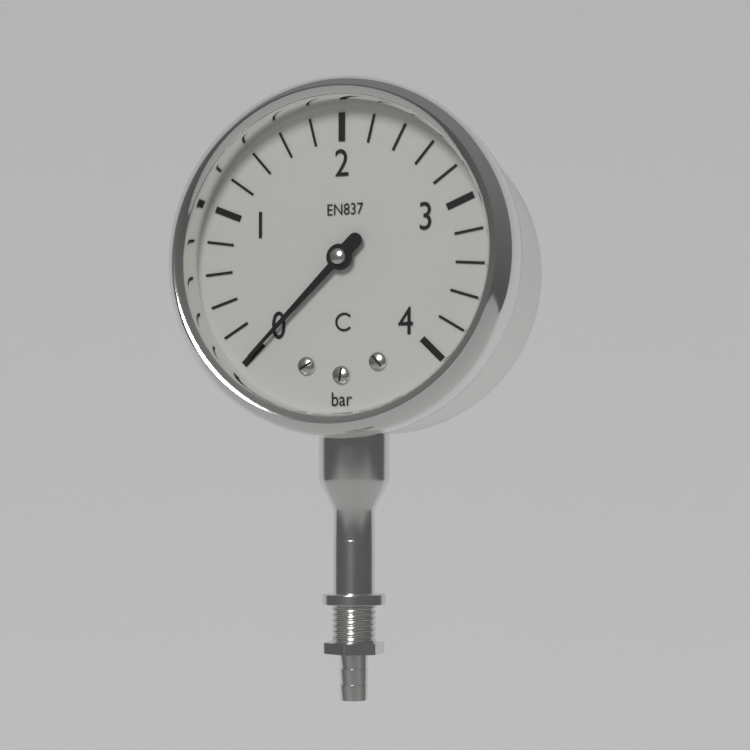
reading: 0.0 bar
